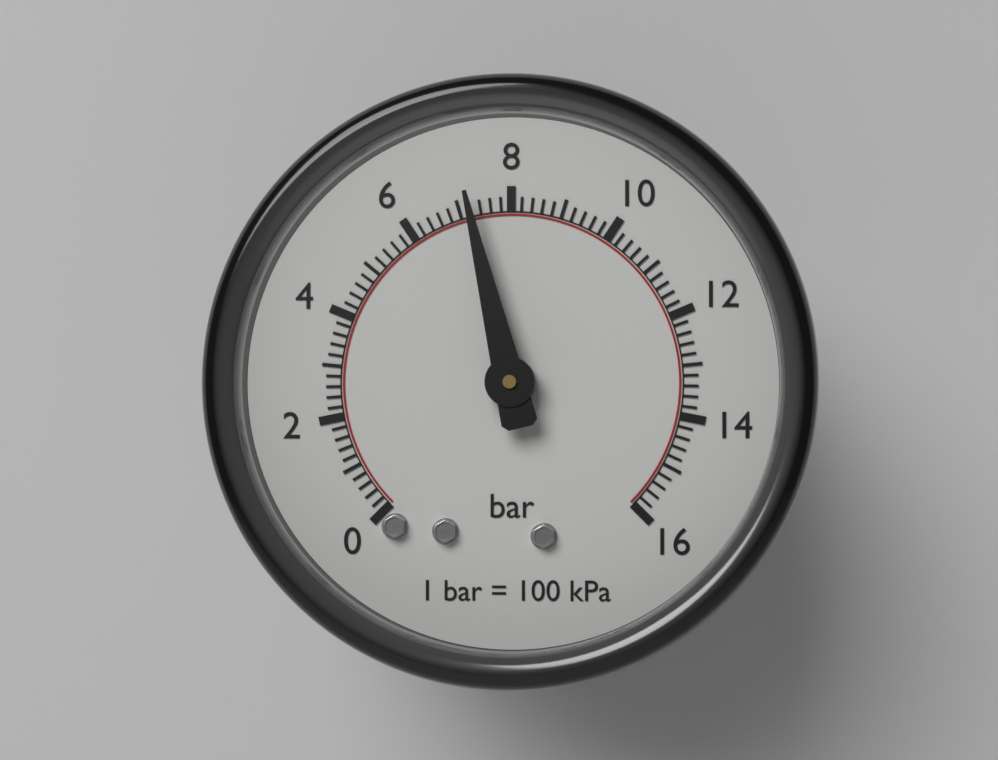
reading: 7.2 bar
